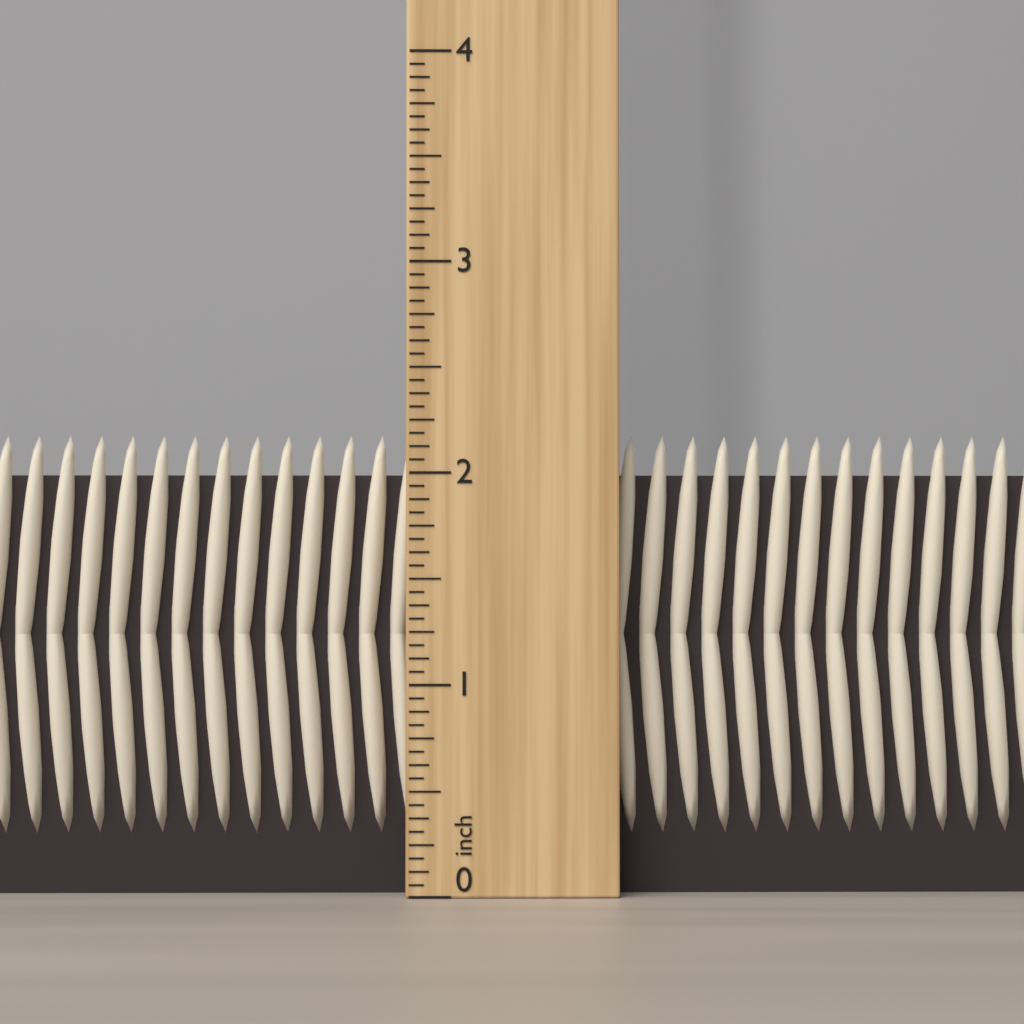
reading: 2.1875 inch
